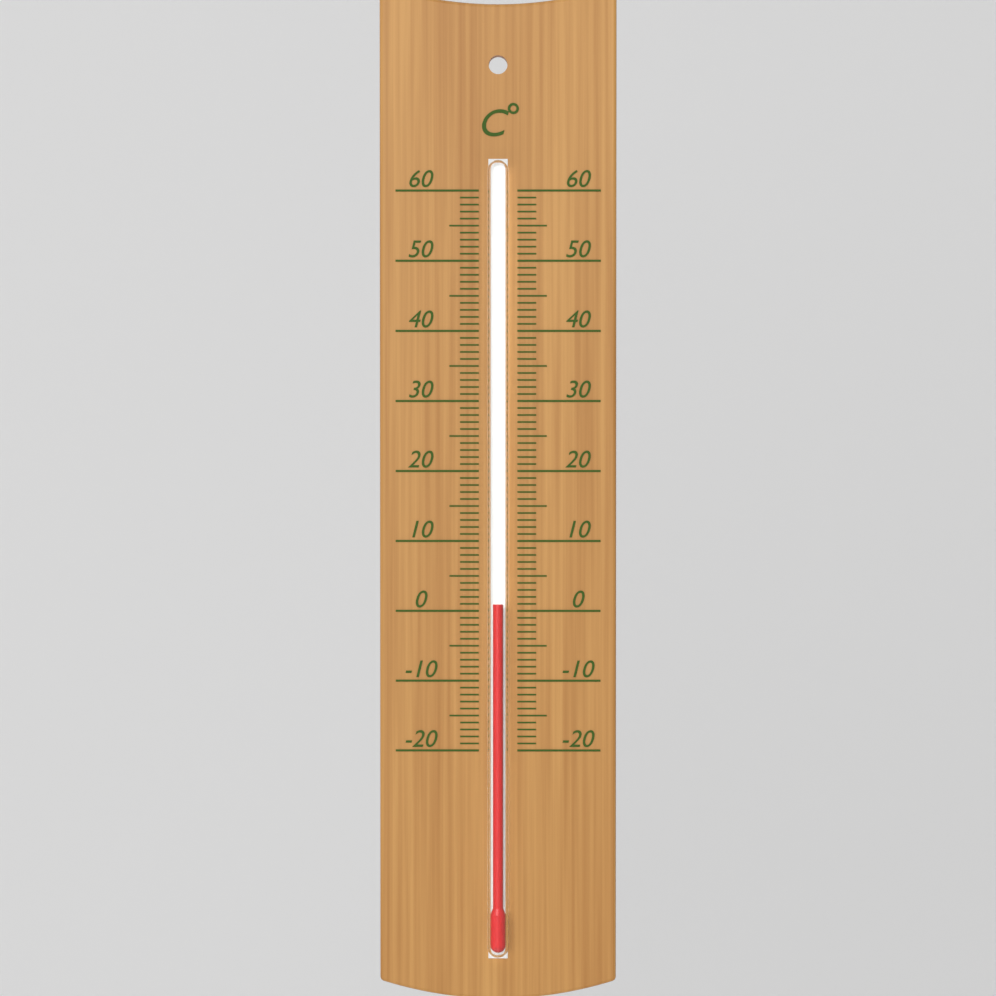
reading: 1 °C
